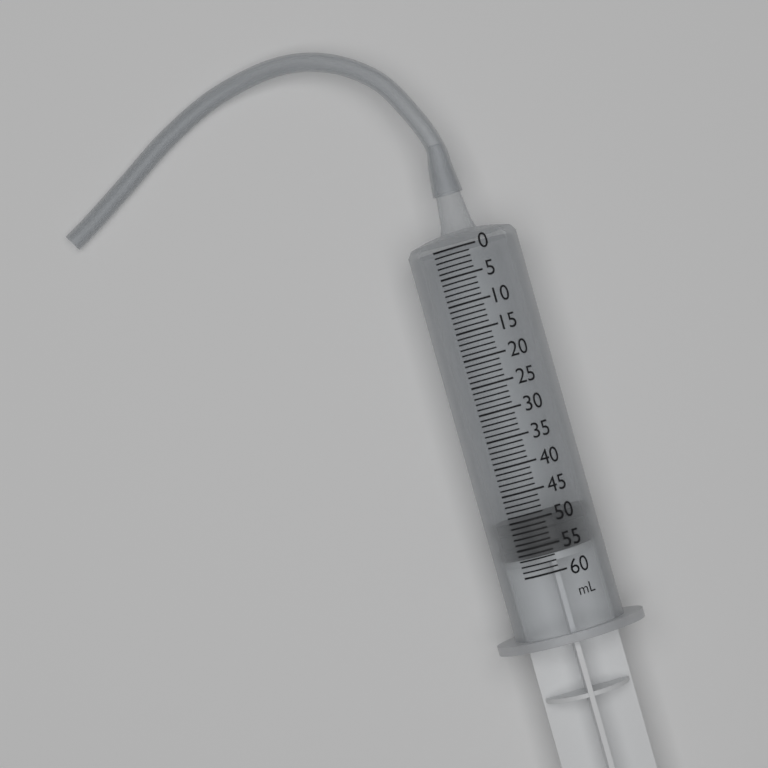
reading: 50 ml
